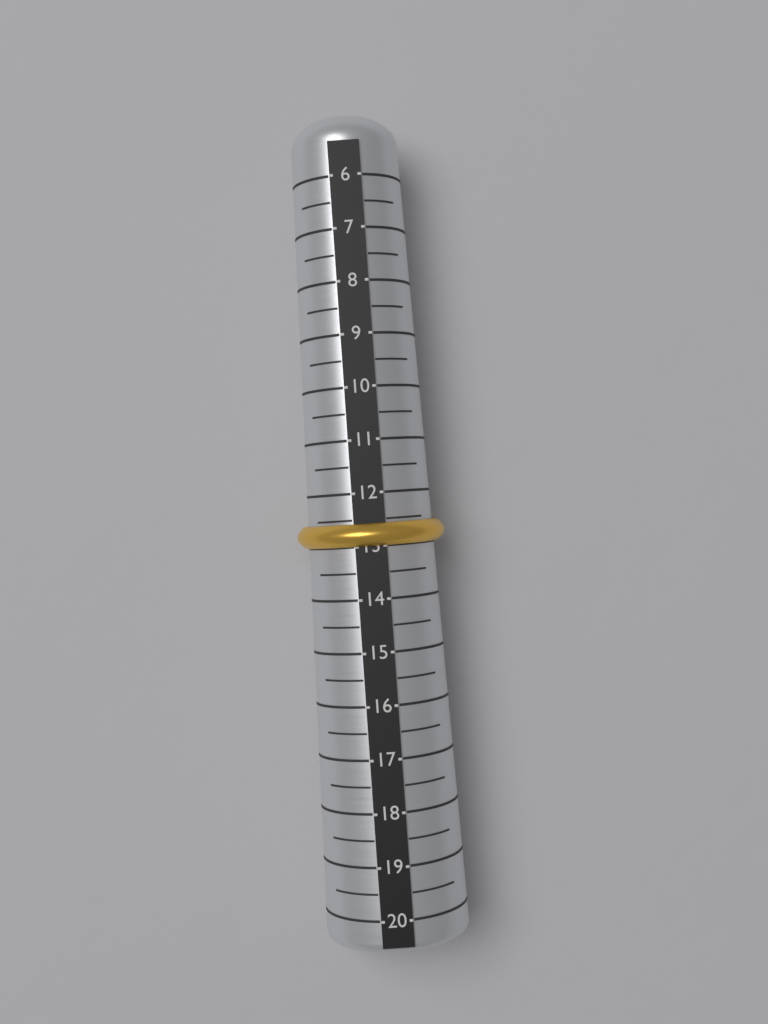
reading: 13.0 (no unit)
